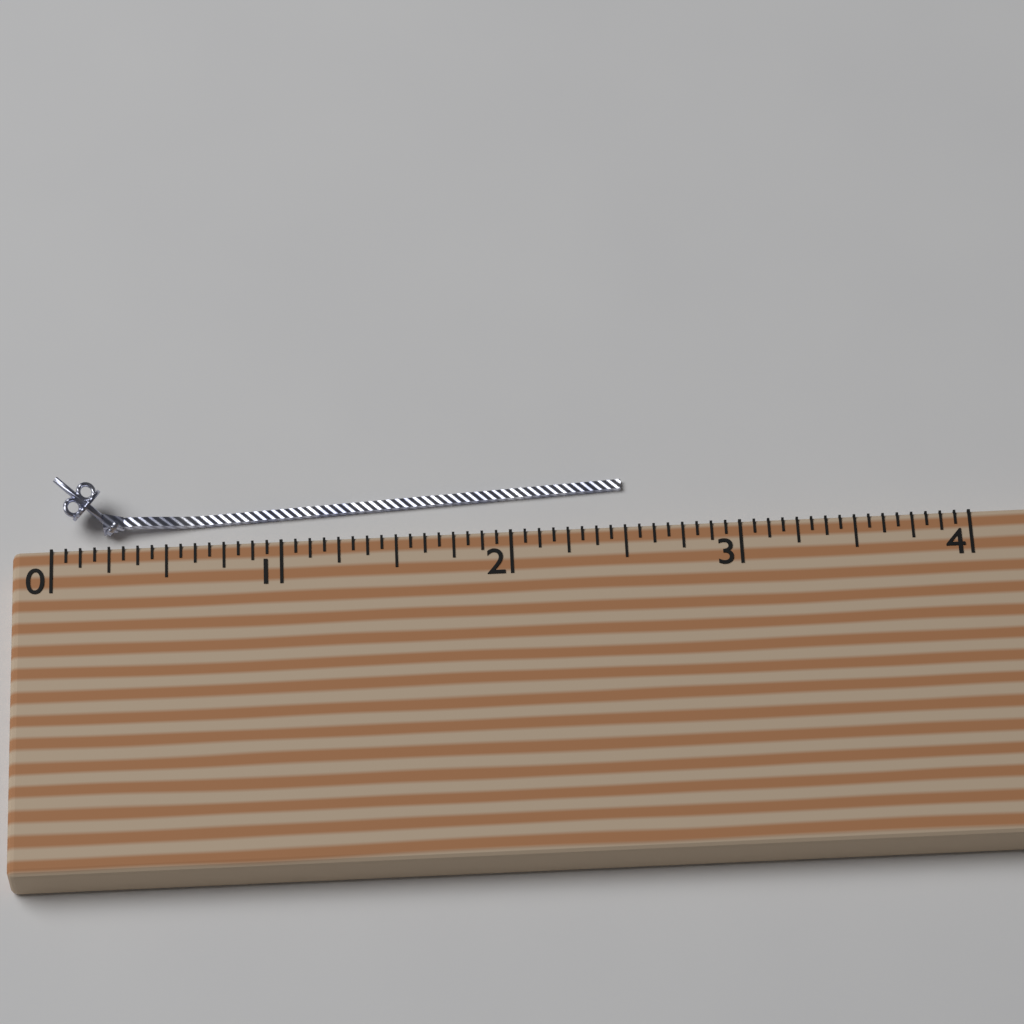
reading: 2.5000 (no unit)
